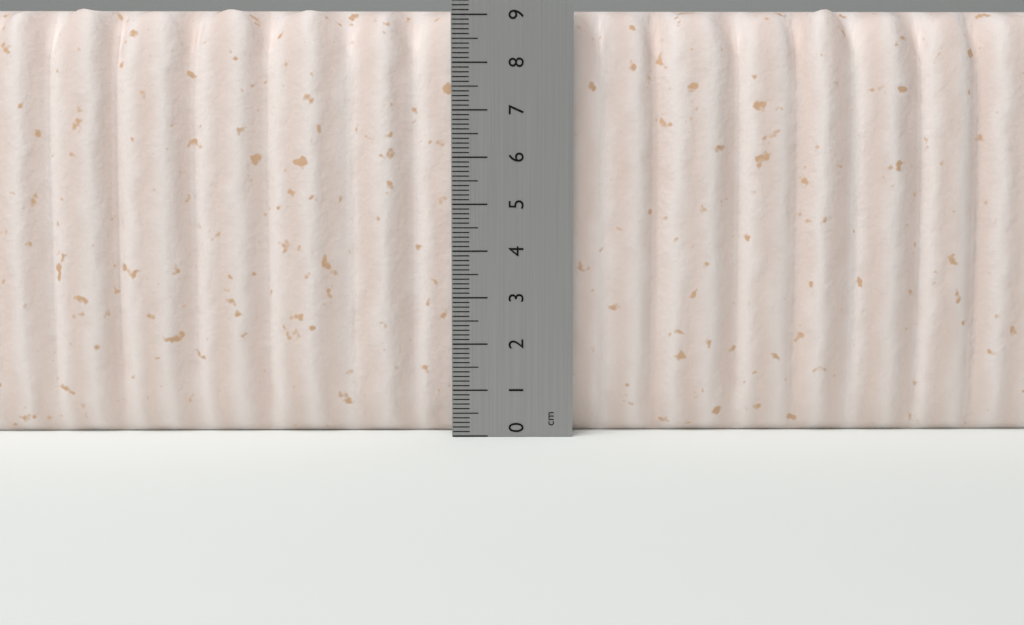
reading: 9.2 cm
